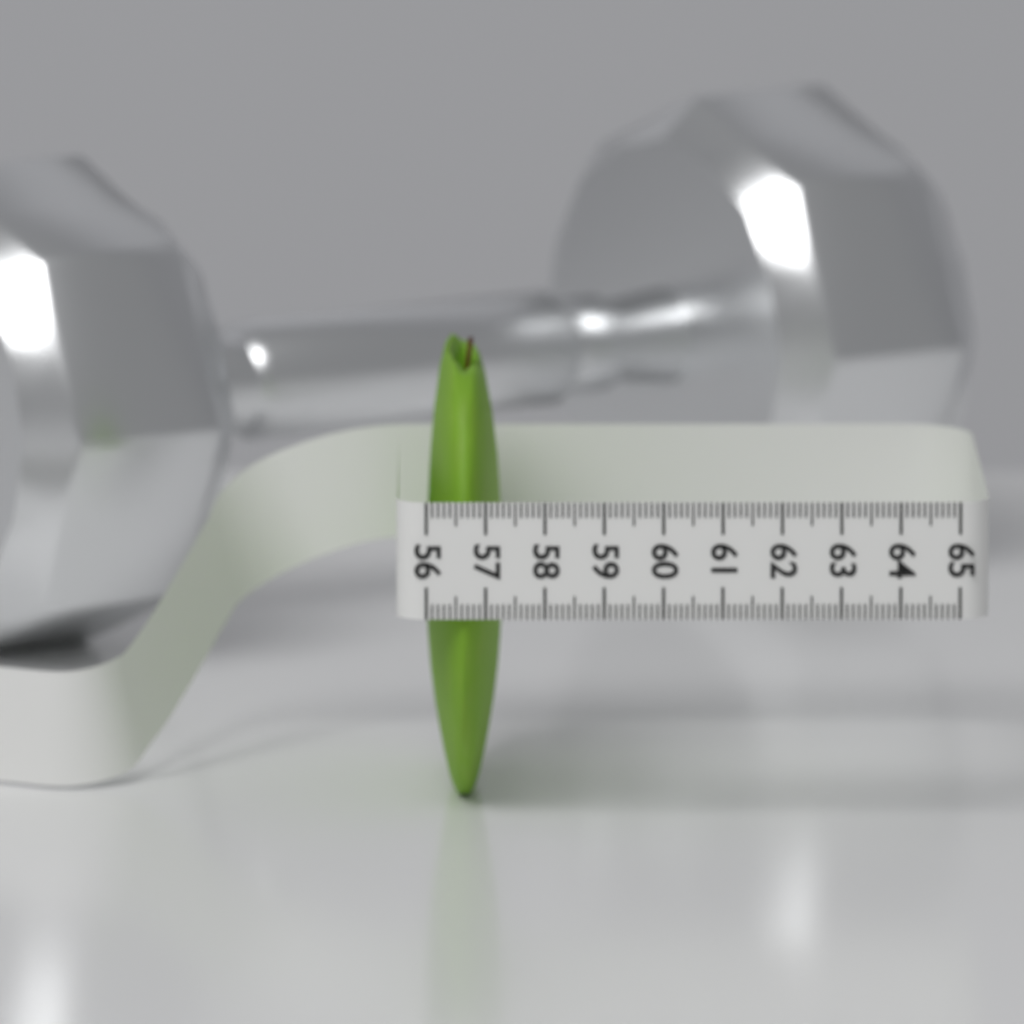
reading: 57.3 (no unit)
